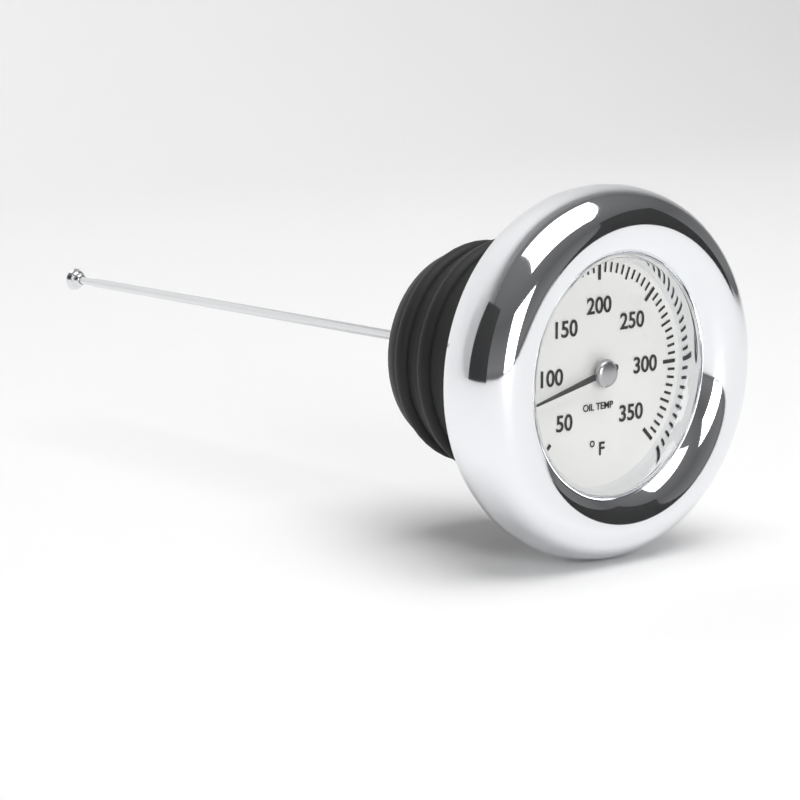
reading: 85 °F
